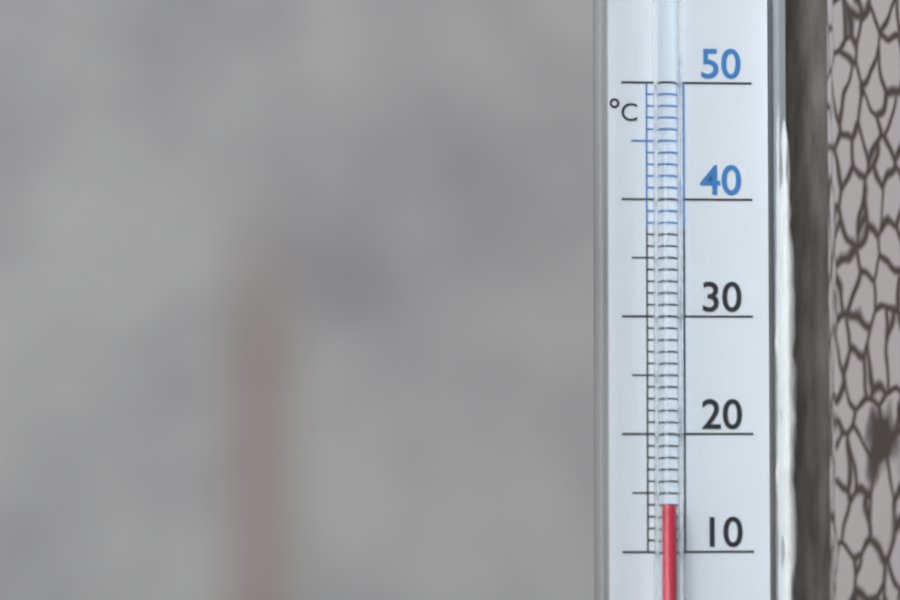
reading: 14 °C
